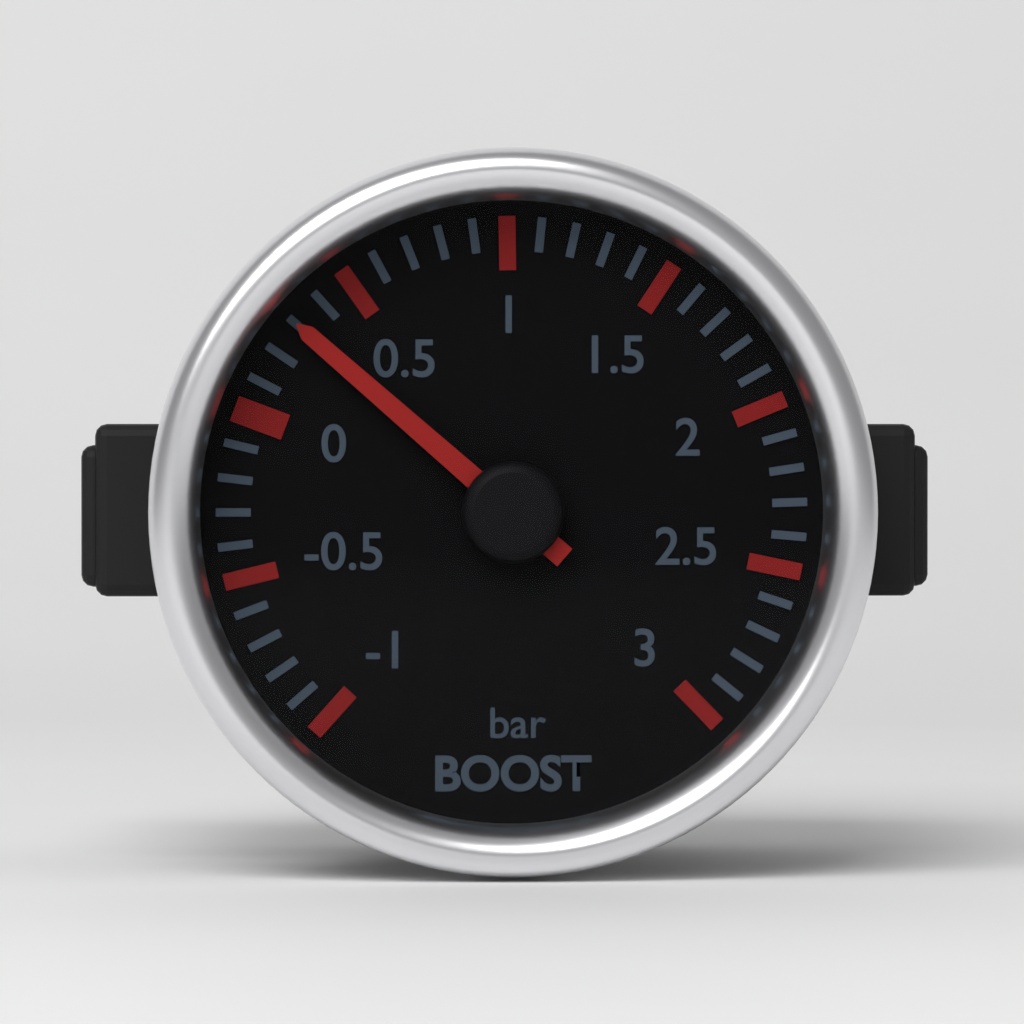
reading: 0.3 bar
